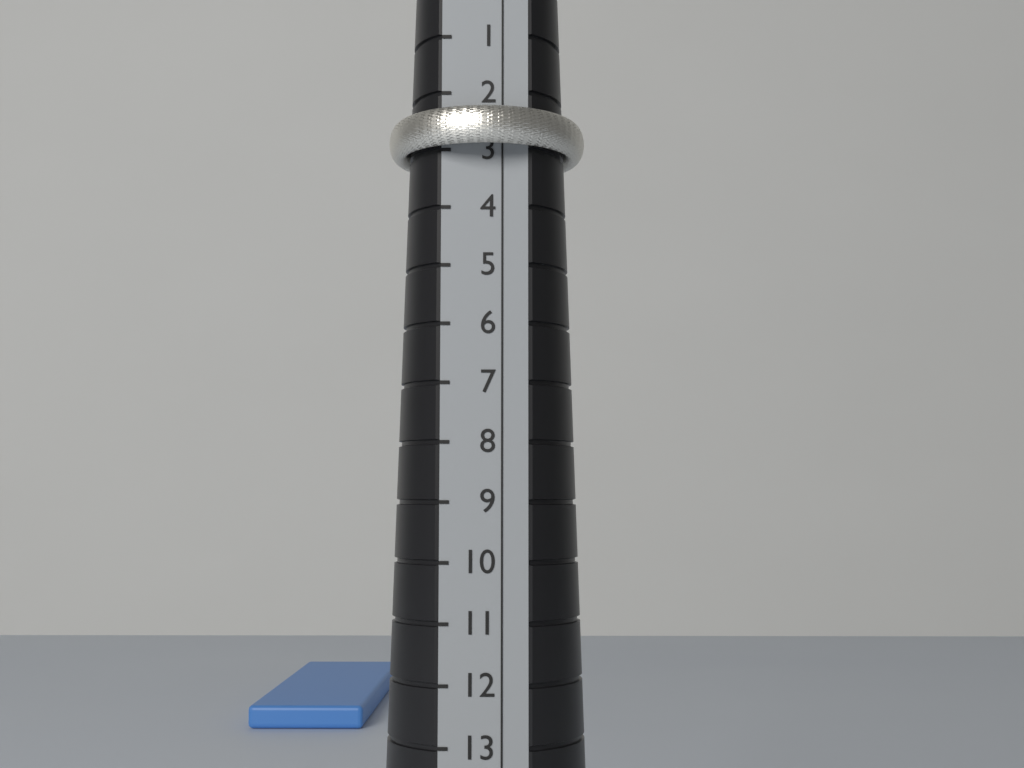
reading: 3 (no unit)
